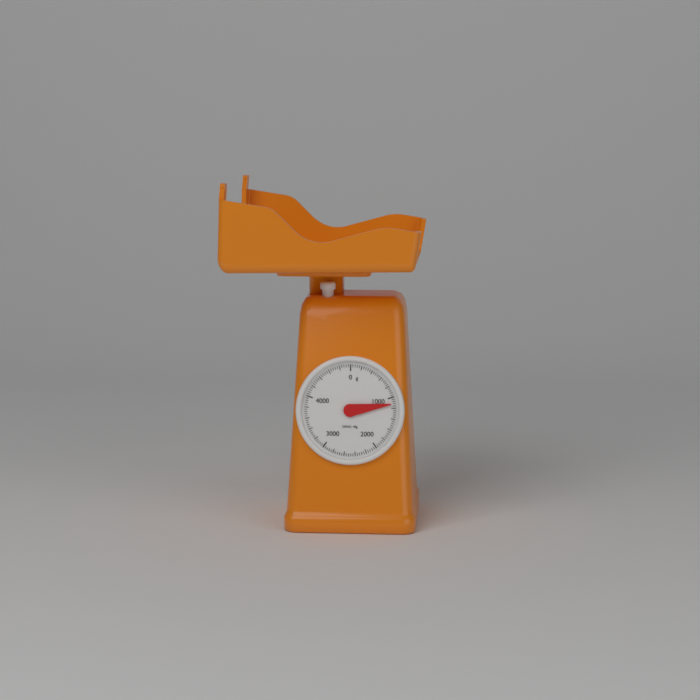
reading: 1120 g
